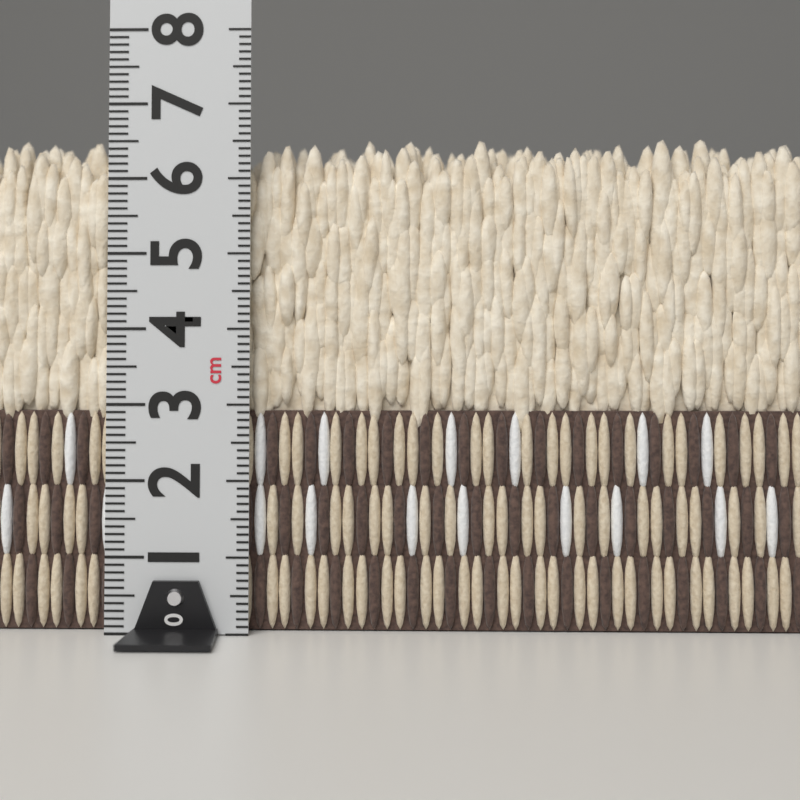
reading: 6.6 cm
